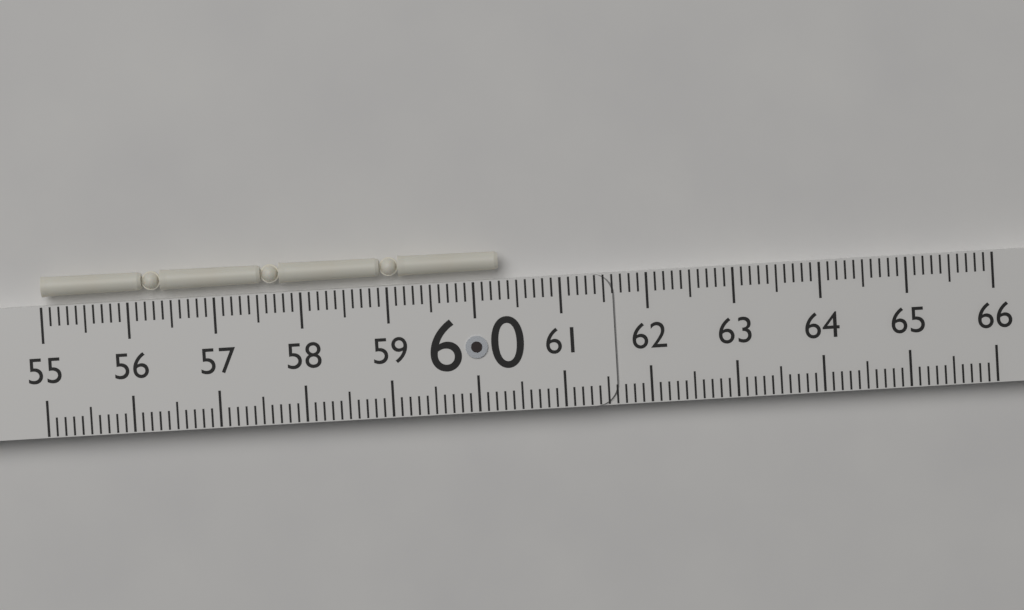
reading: 60.3 (no unit)
